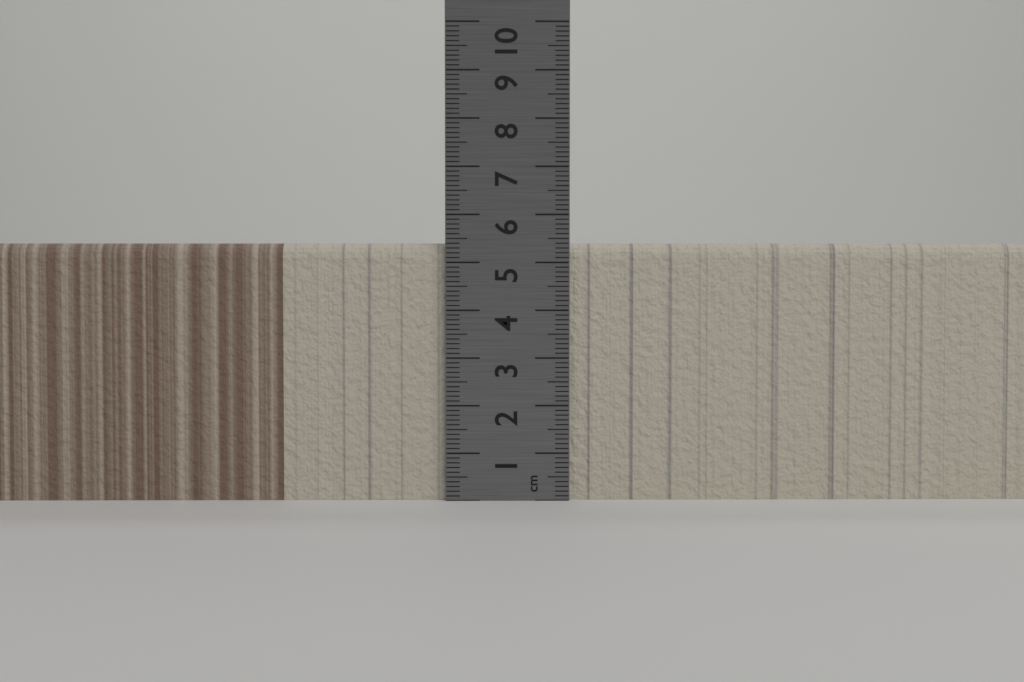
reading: 5.4 cm
